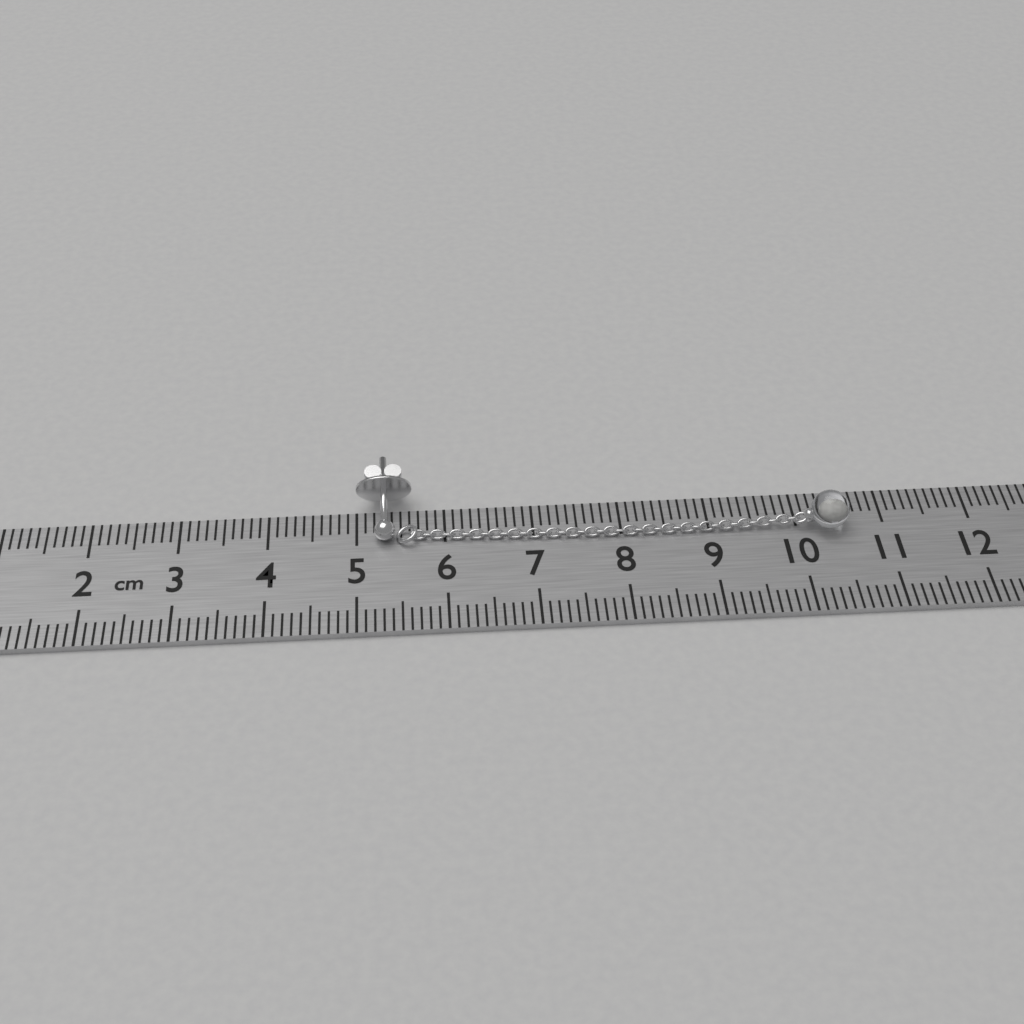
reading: 10.6 cm
